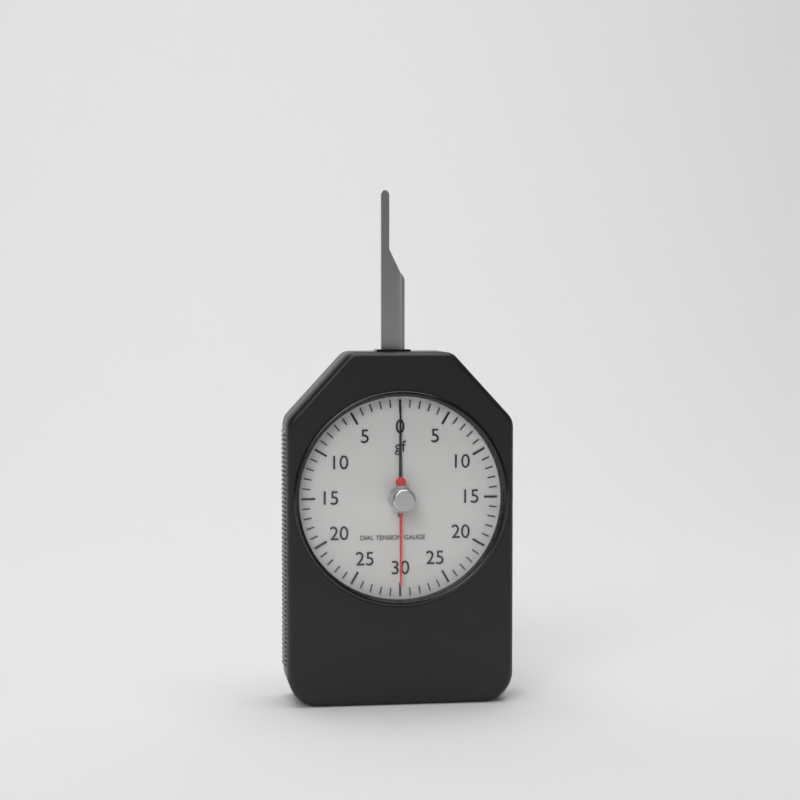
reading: 0 gf
